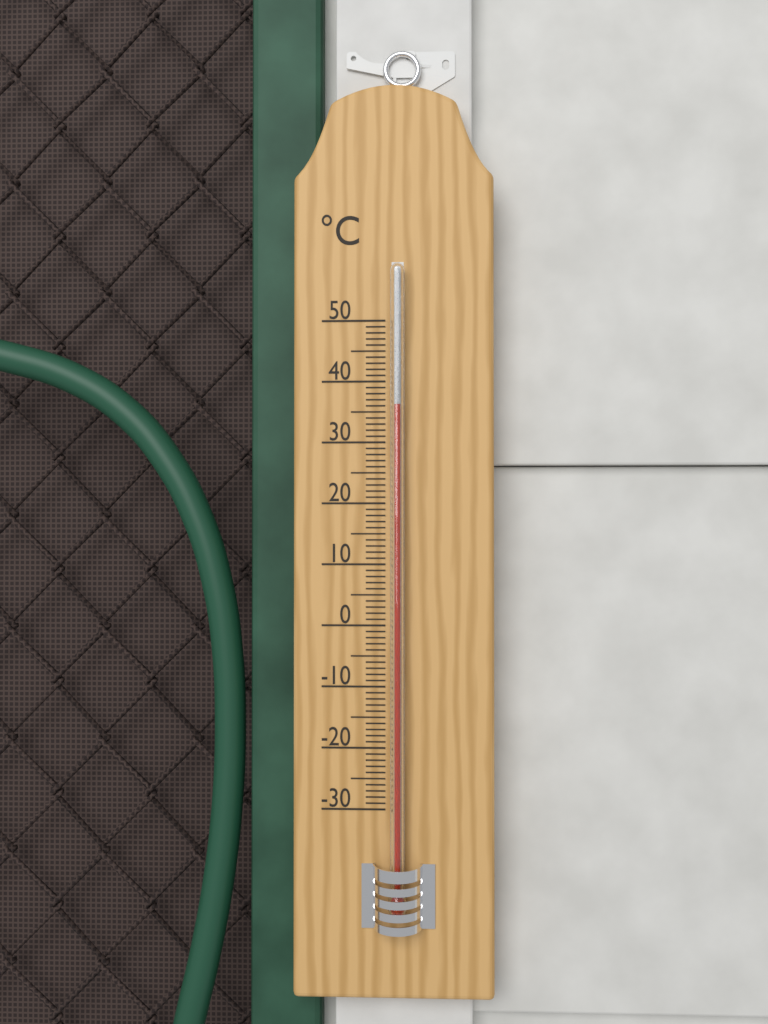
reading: 36 °C
